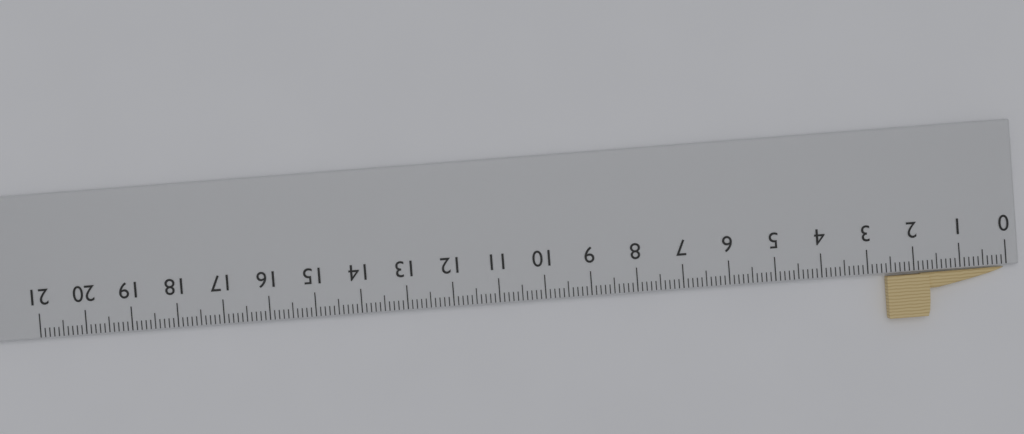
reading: 2.6 cm
